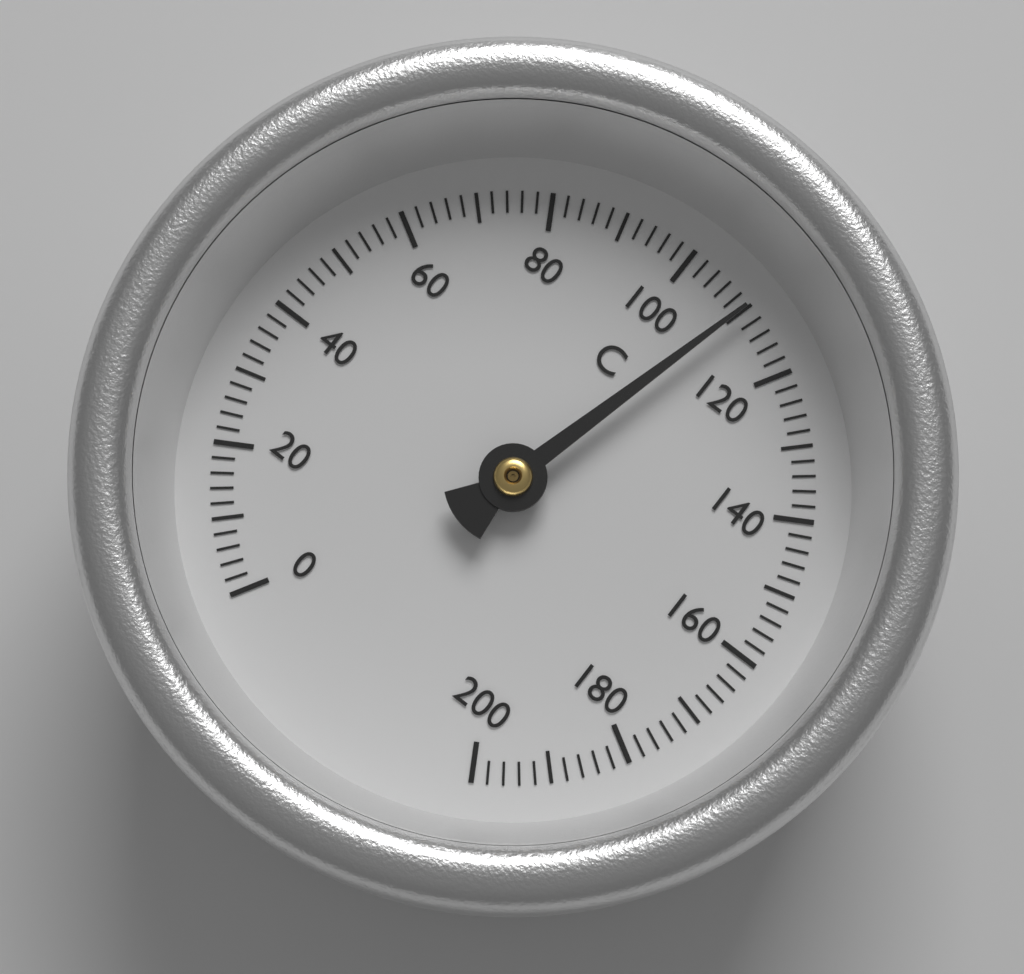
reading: 110 °C
